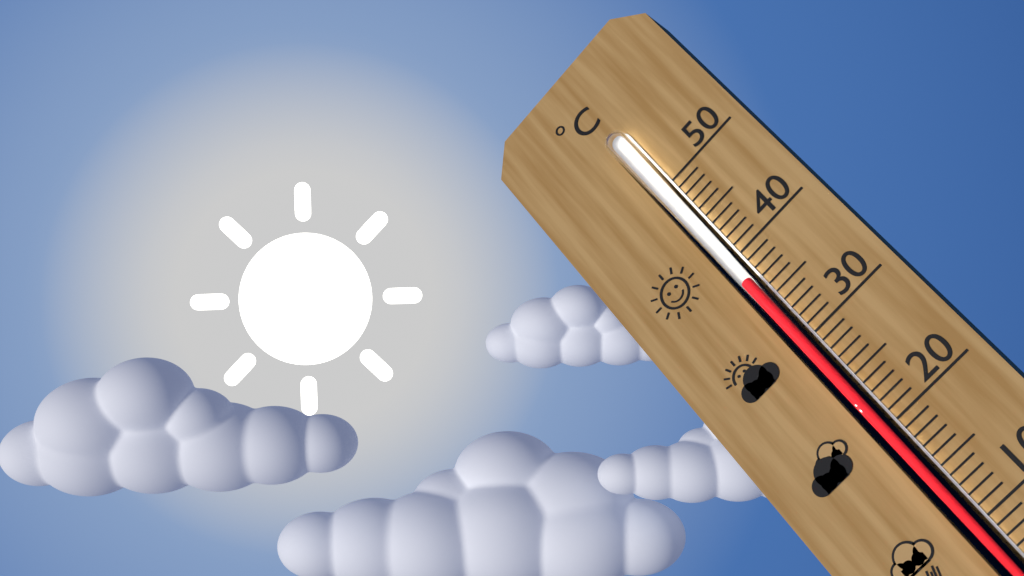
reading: 37 °C
